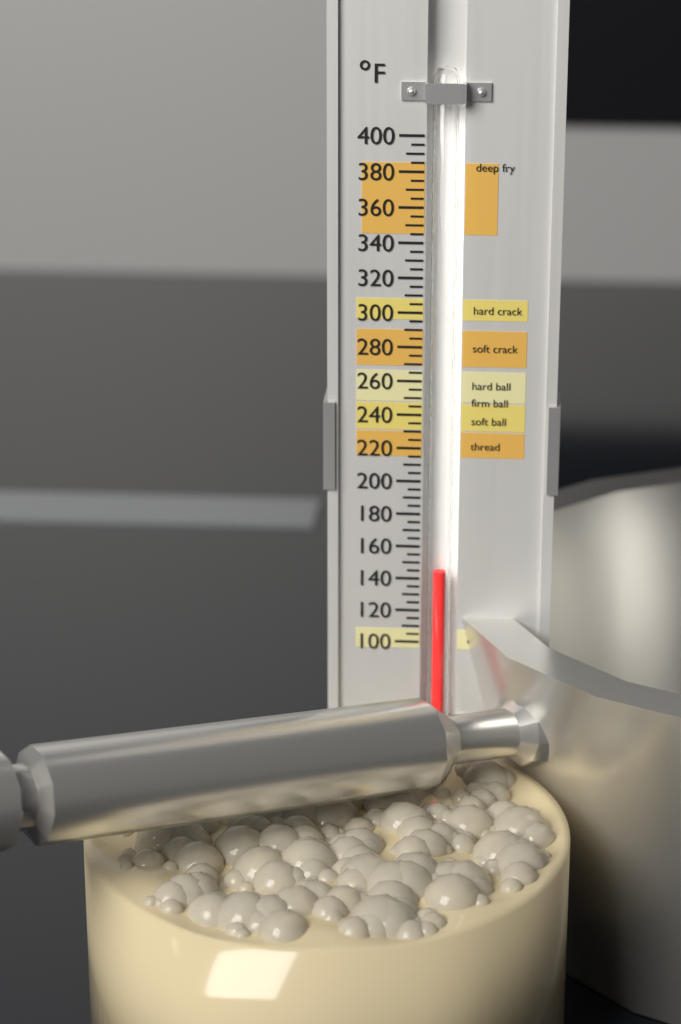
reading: 145 °F
